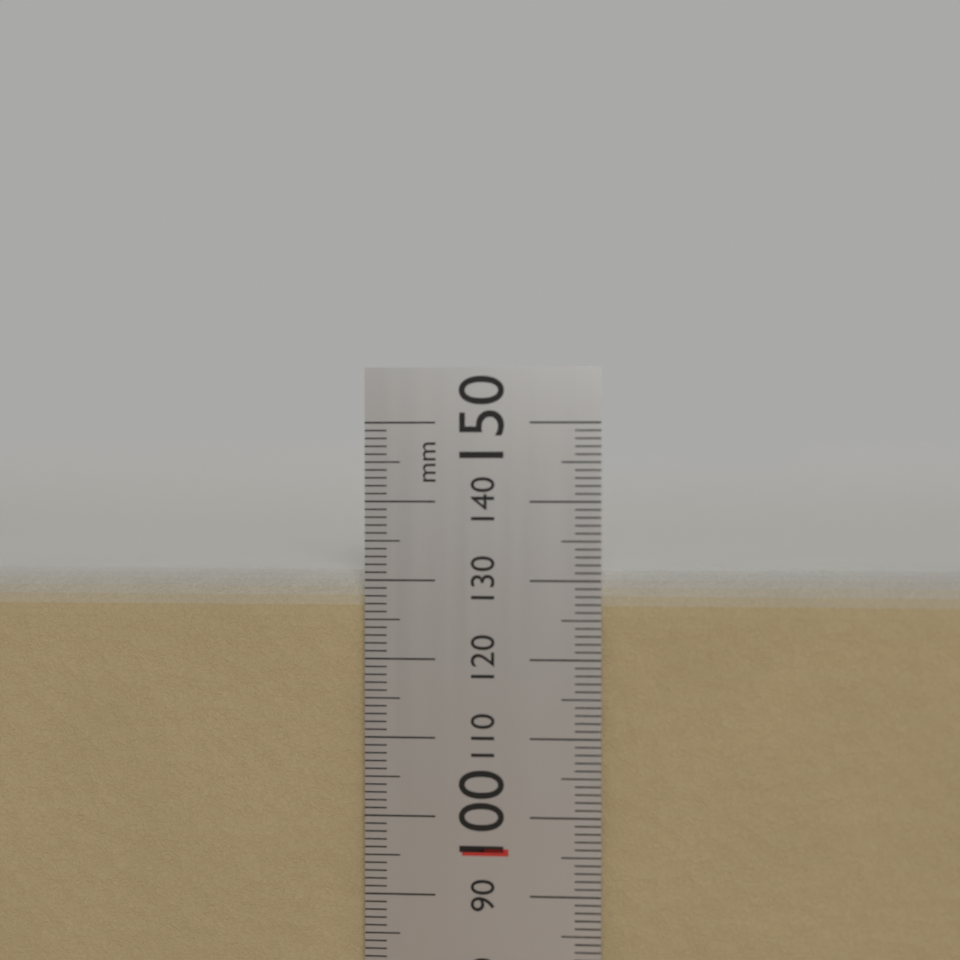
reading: 131 mm
